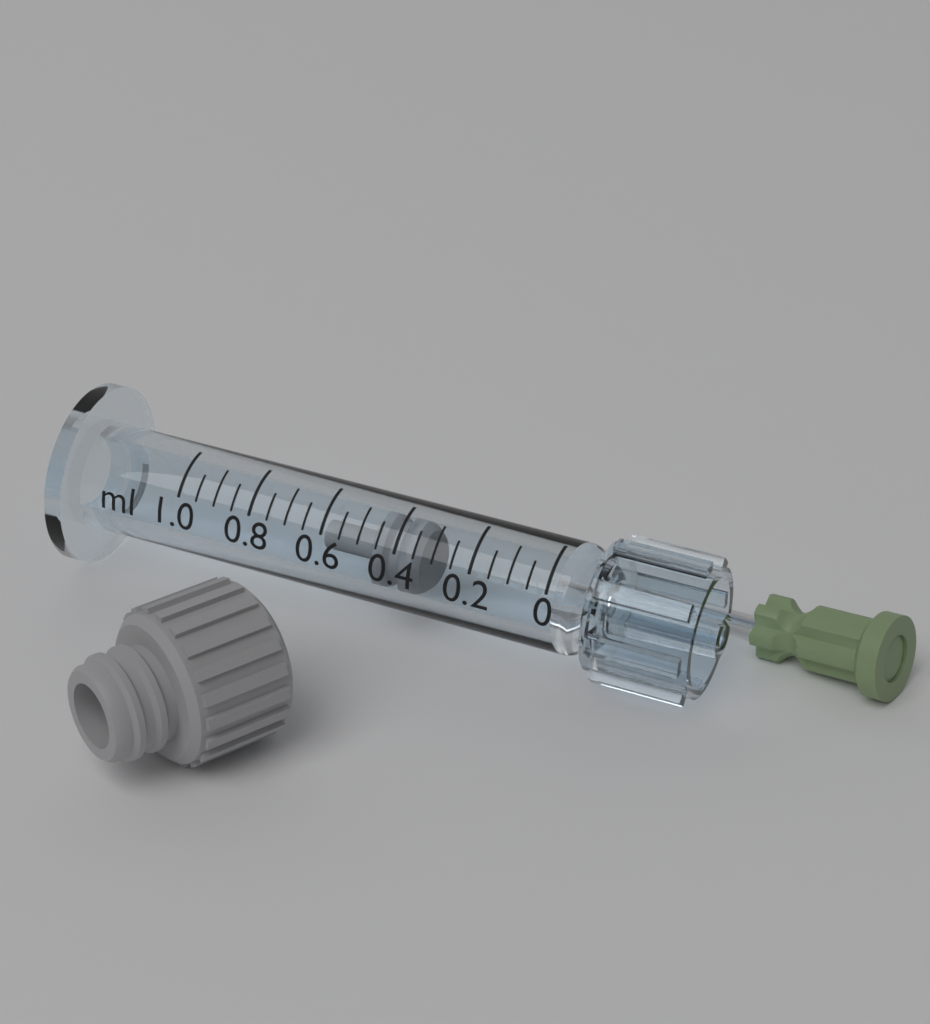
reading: 0.35 ml
